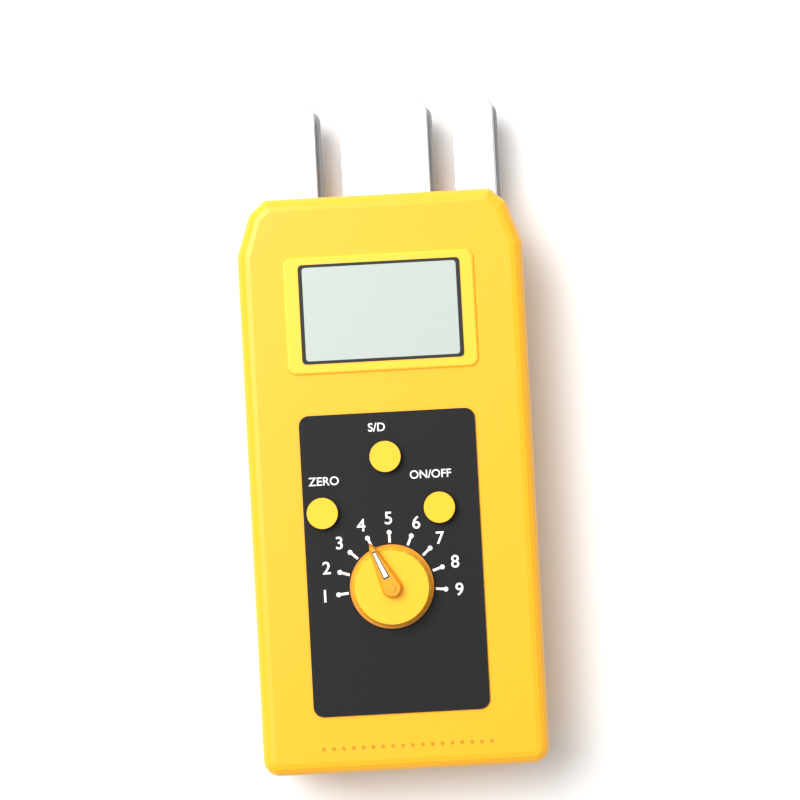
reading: 4 (no unit)
